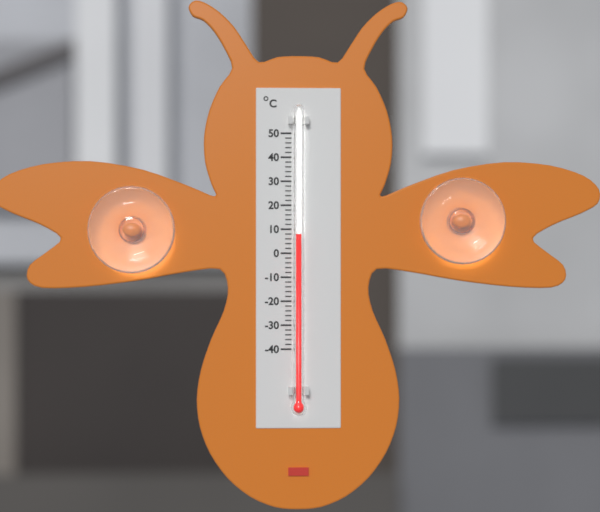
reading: 8 °C
